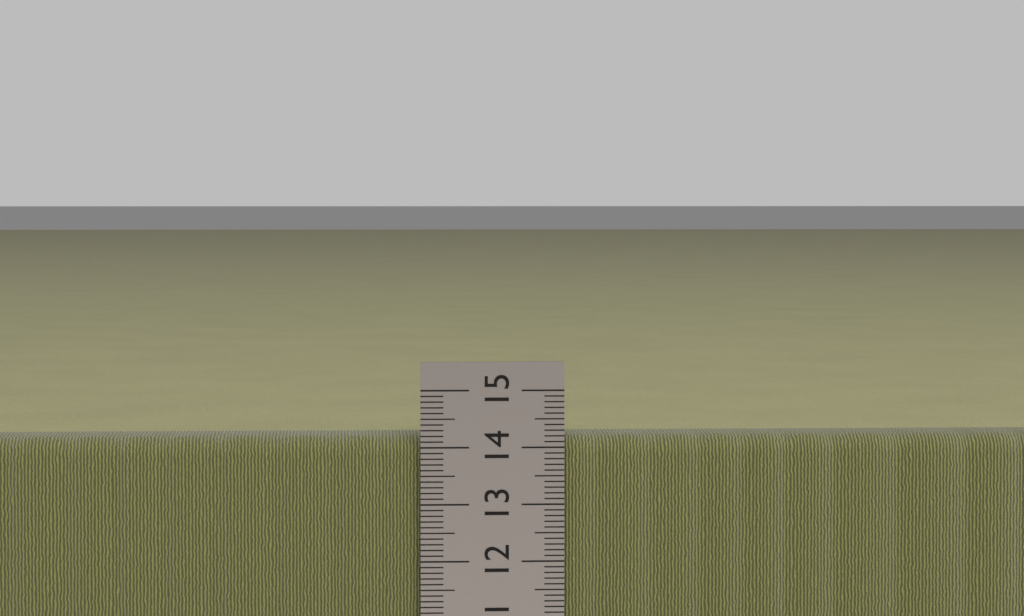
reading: 14.2 cm
